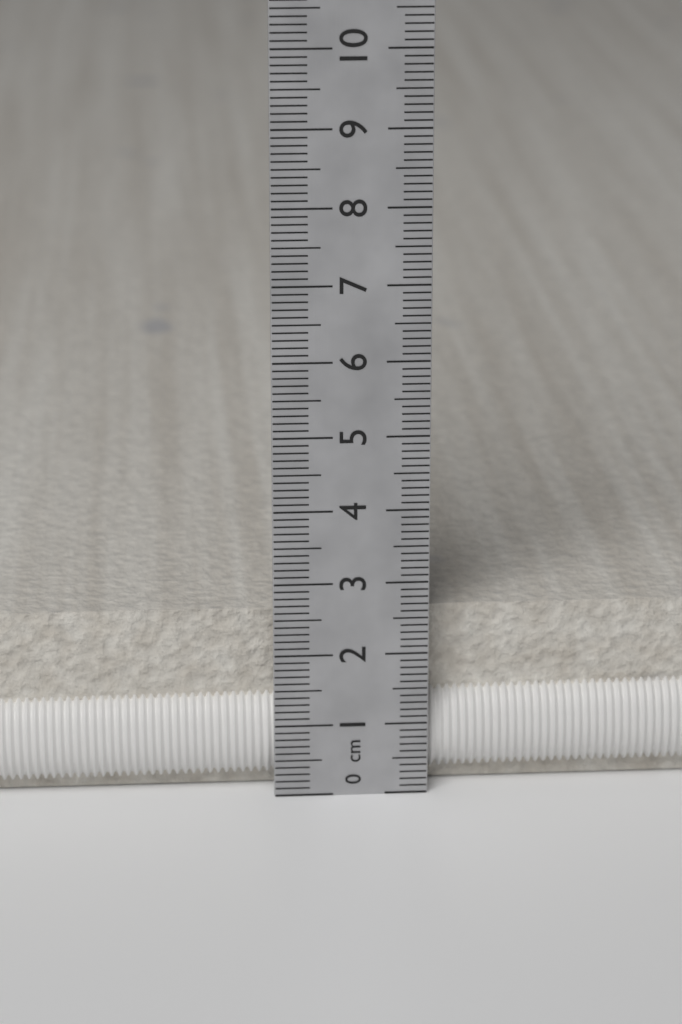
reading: 2.5 cm
